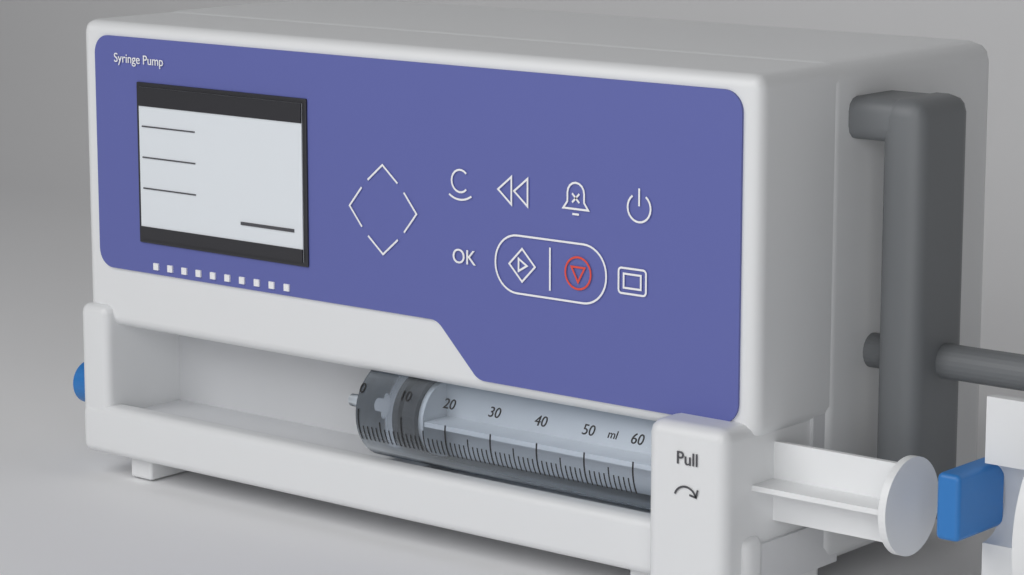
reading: 7 ml
